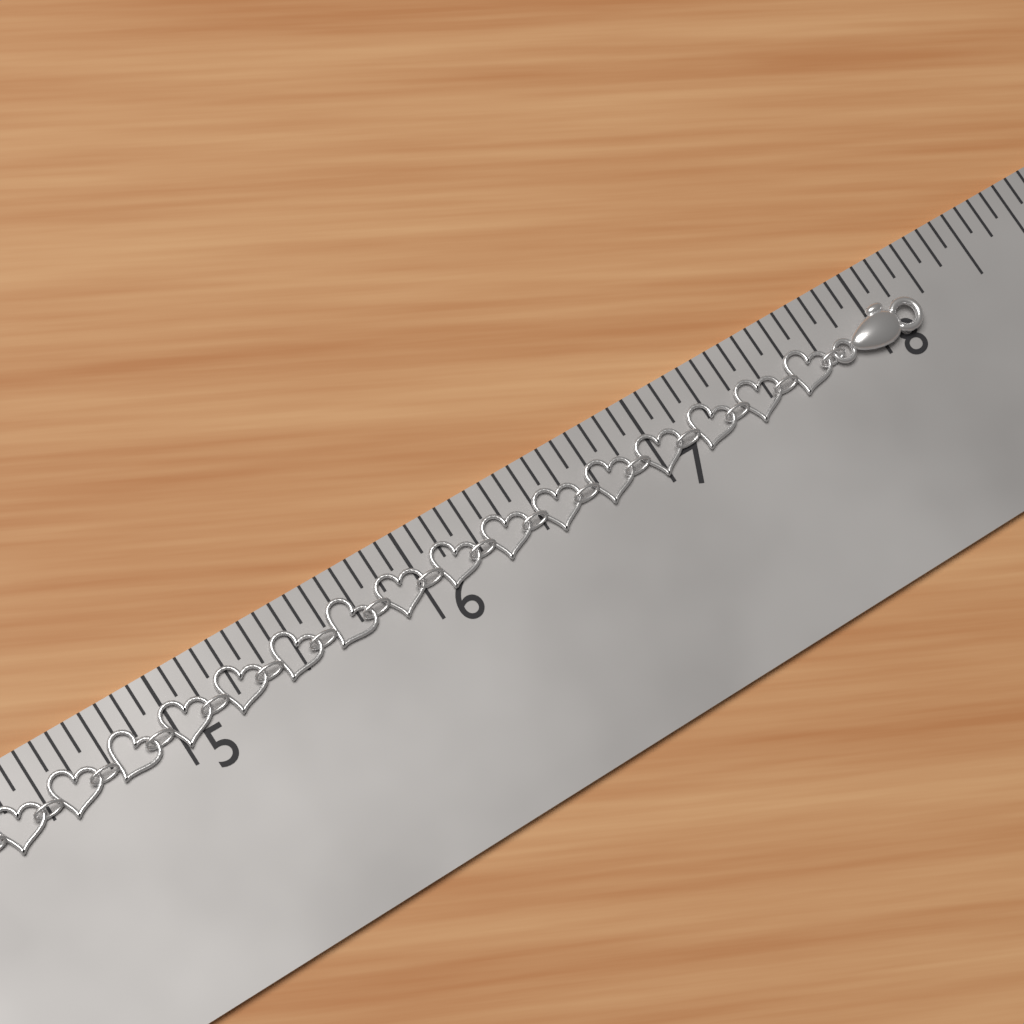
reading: 8.1875 in
